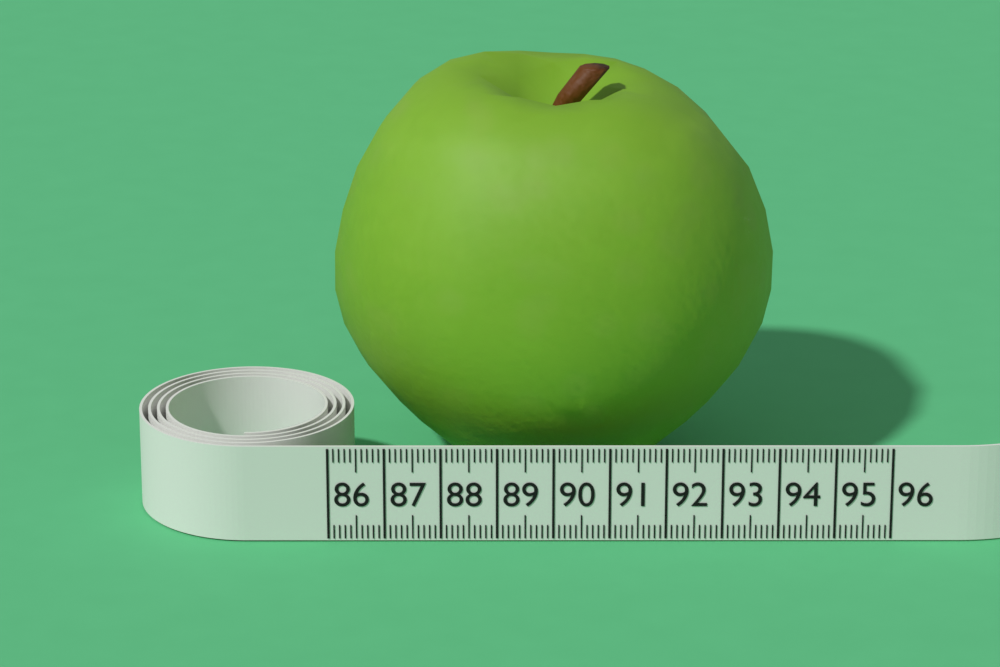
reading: 94.1 (no unit)
